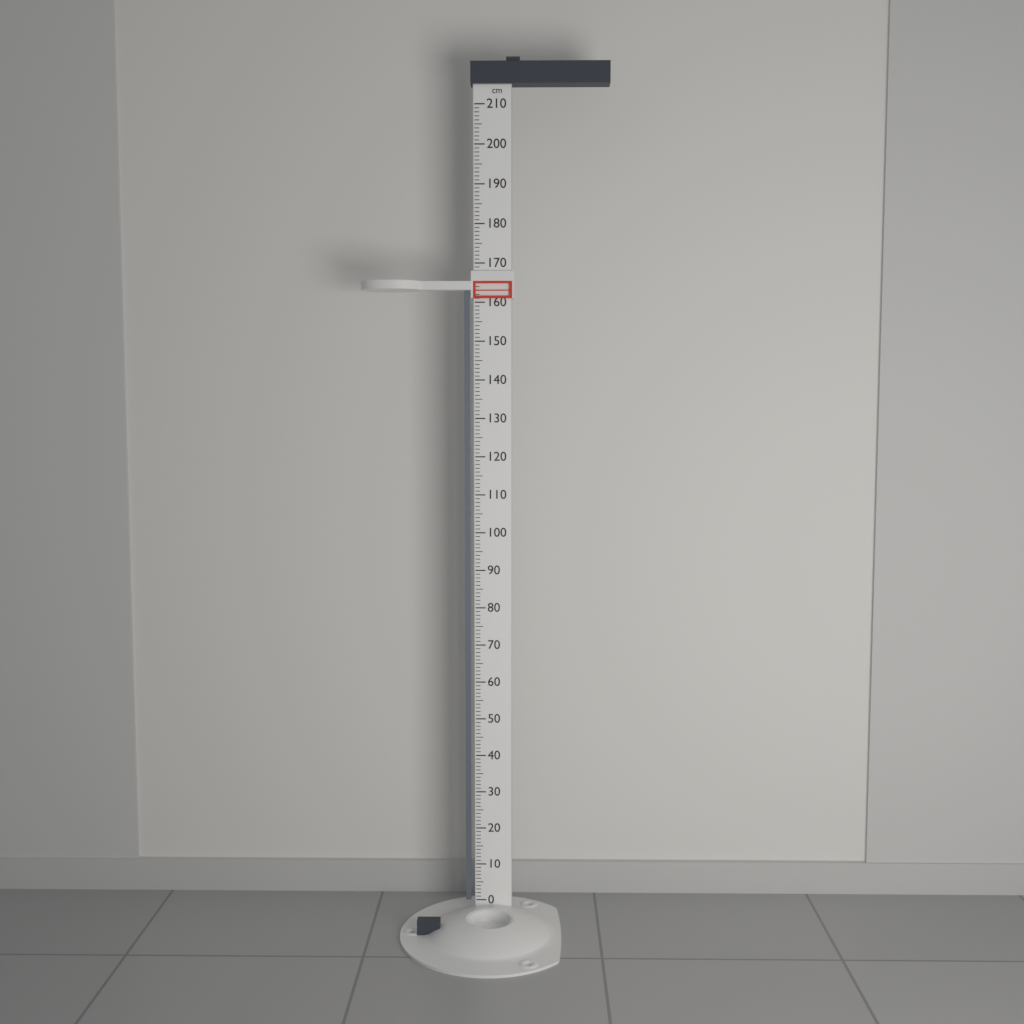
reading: 163 cm
